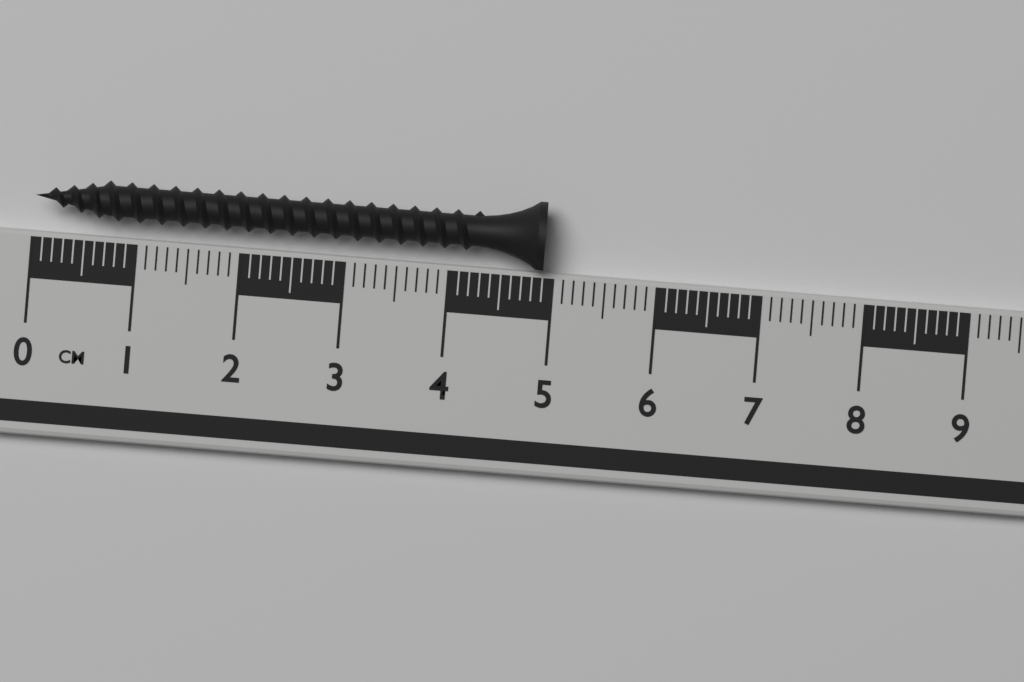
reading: 4.9 cm
